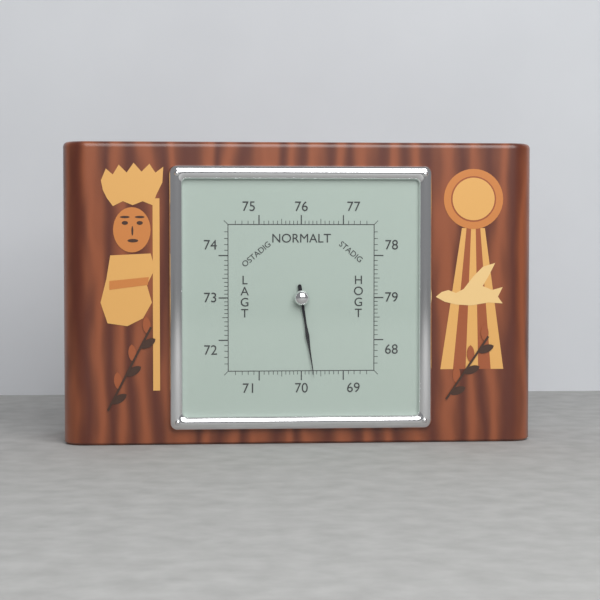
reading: 69.7 (no unit)
